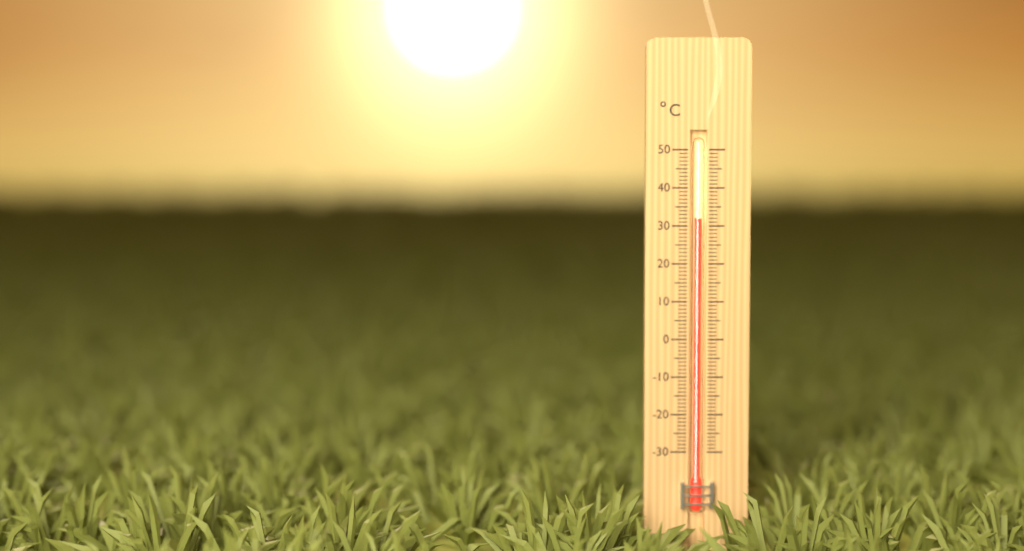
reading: 32 °C
